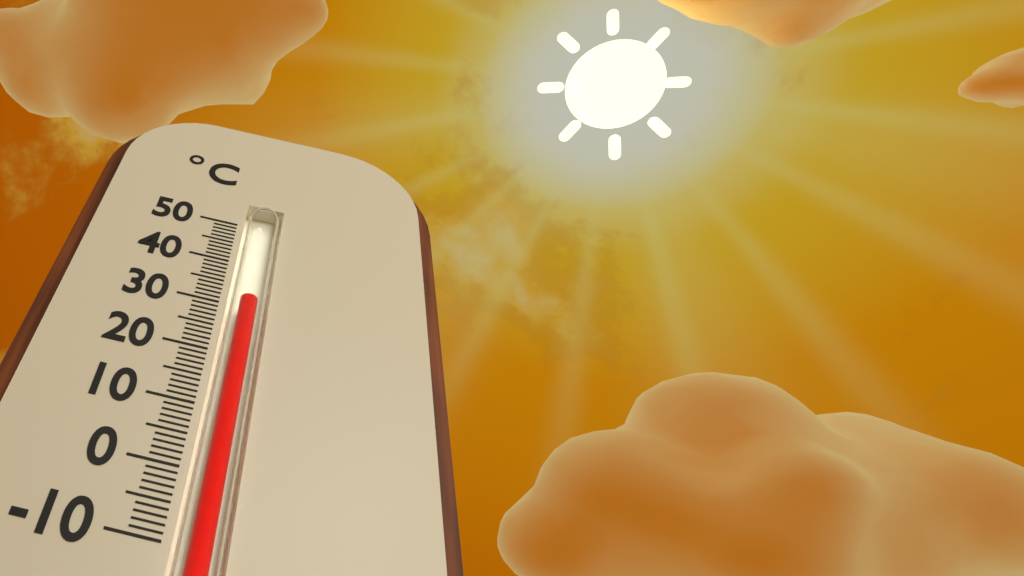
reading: 32 °C
